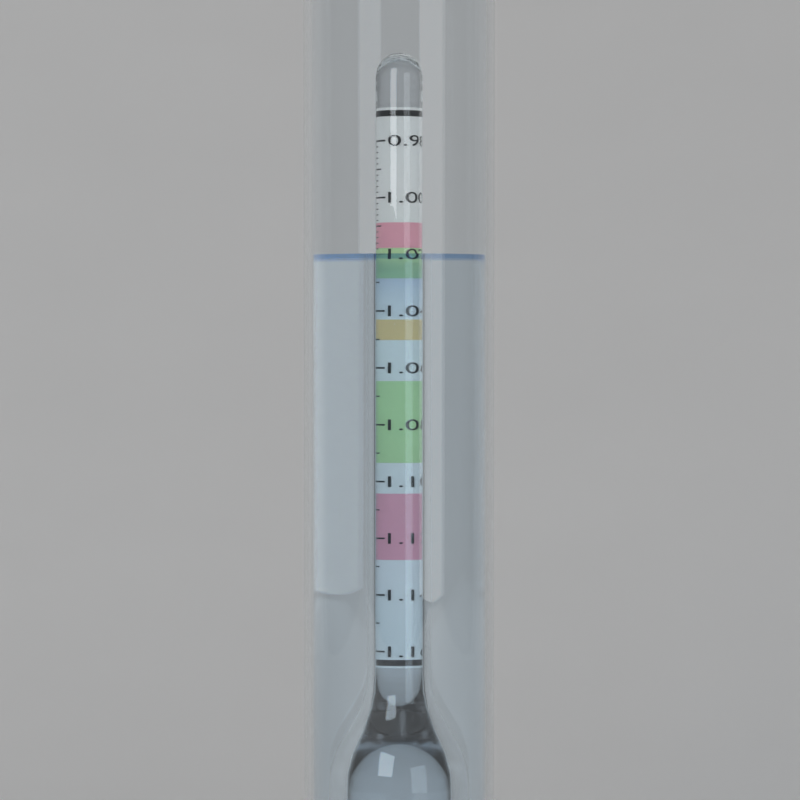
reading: 1.020 (no unit)
